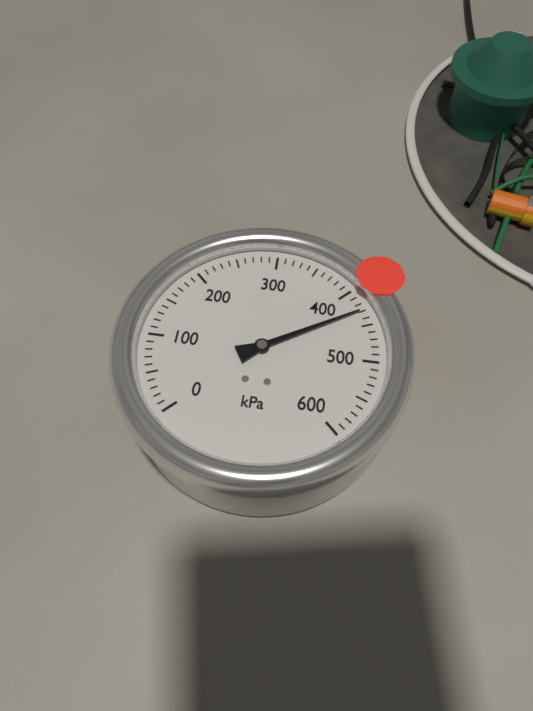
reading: 430 kPa
